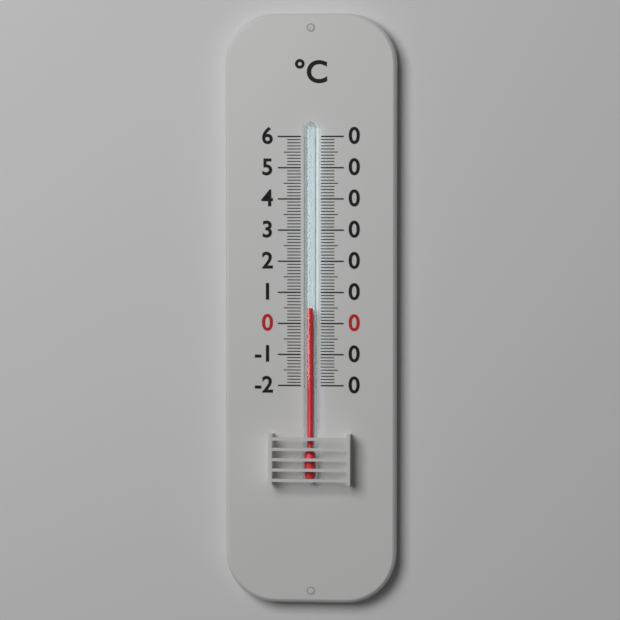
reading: 5 °C
